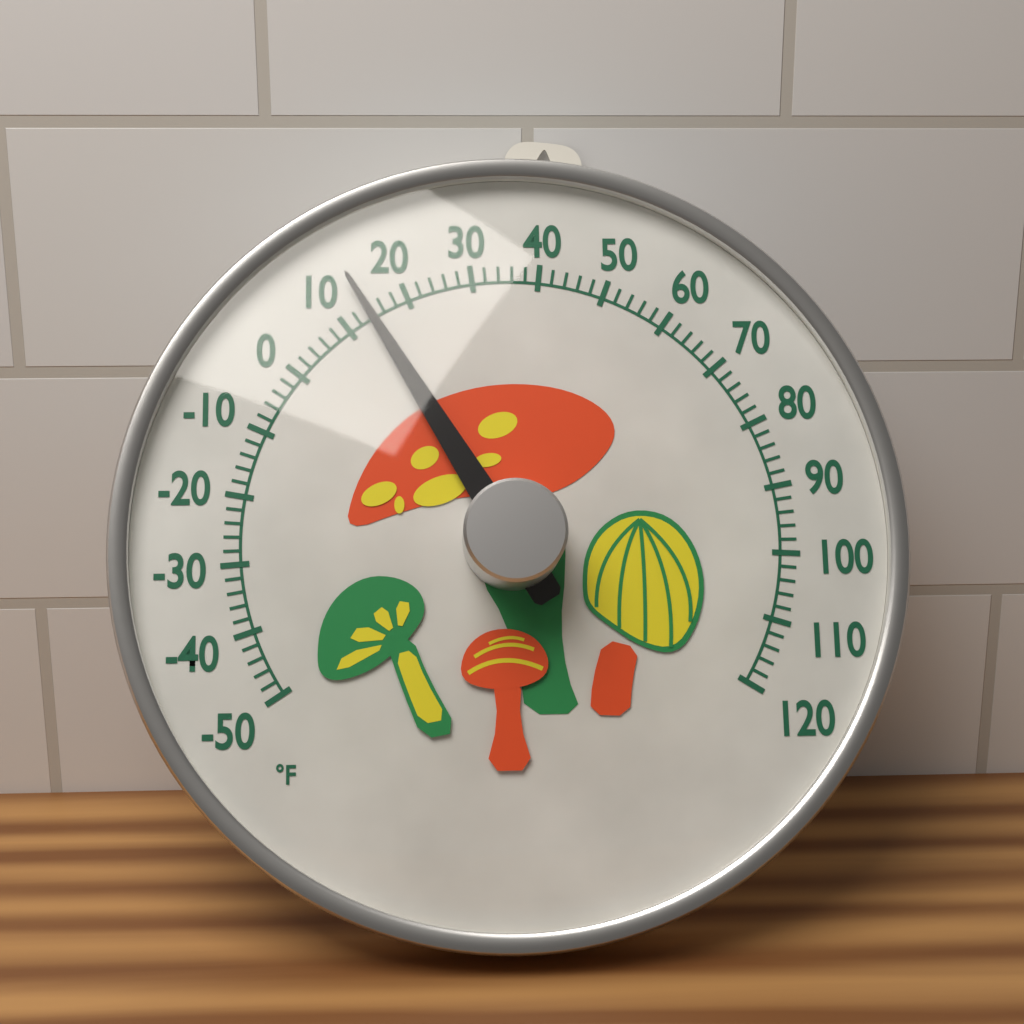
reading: 14 °F
